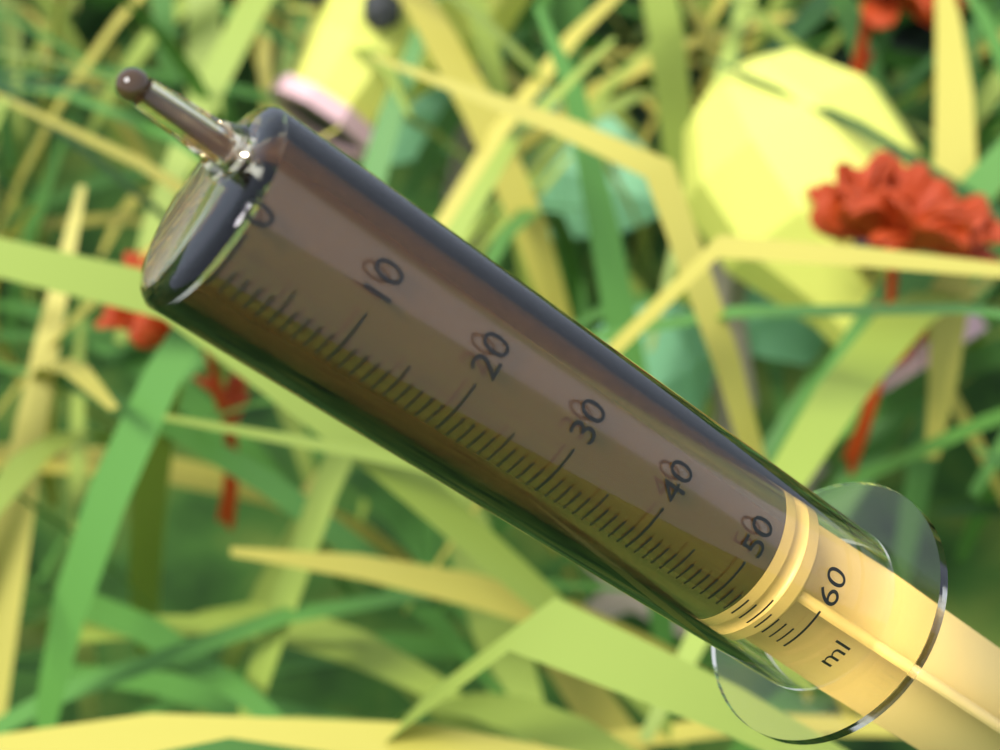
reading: 53 ml
